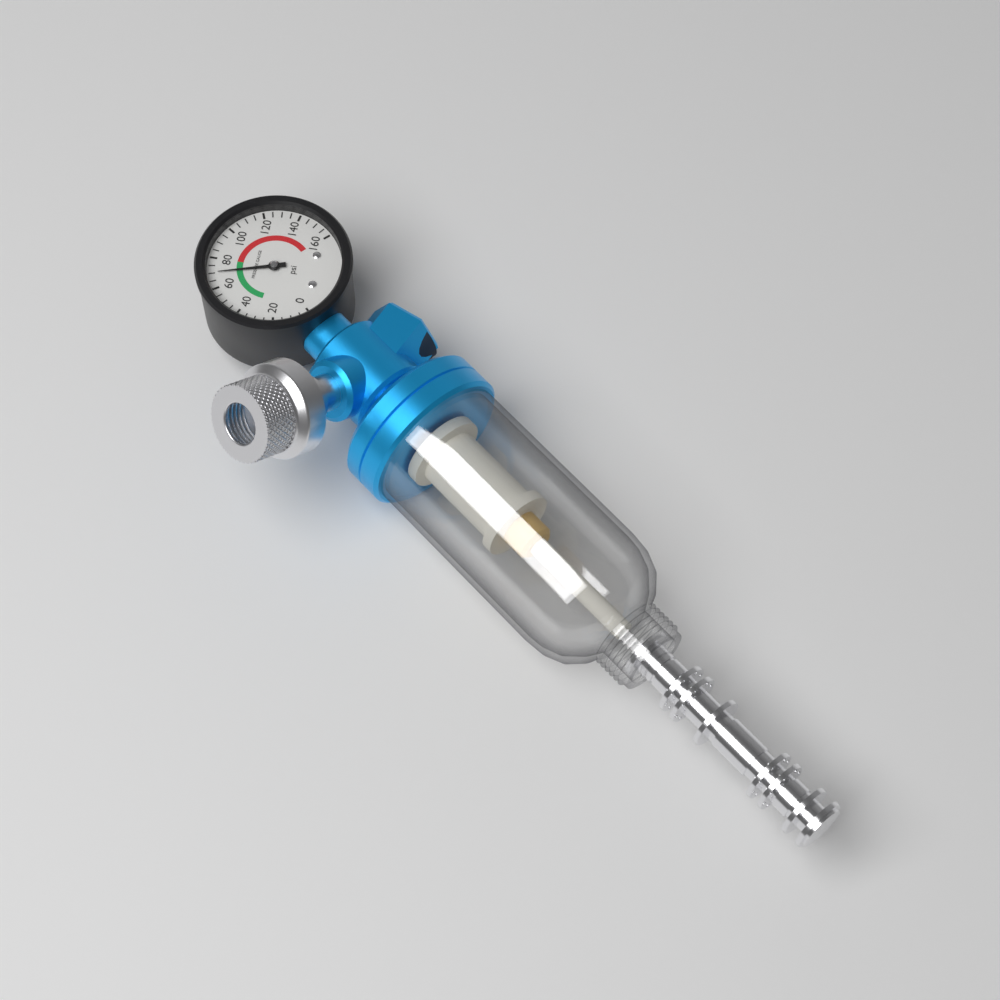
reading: 70 psi
